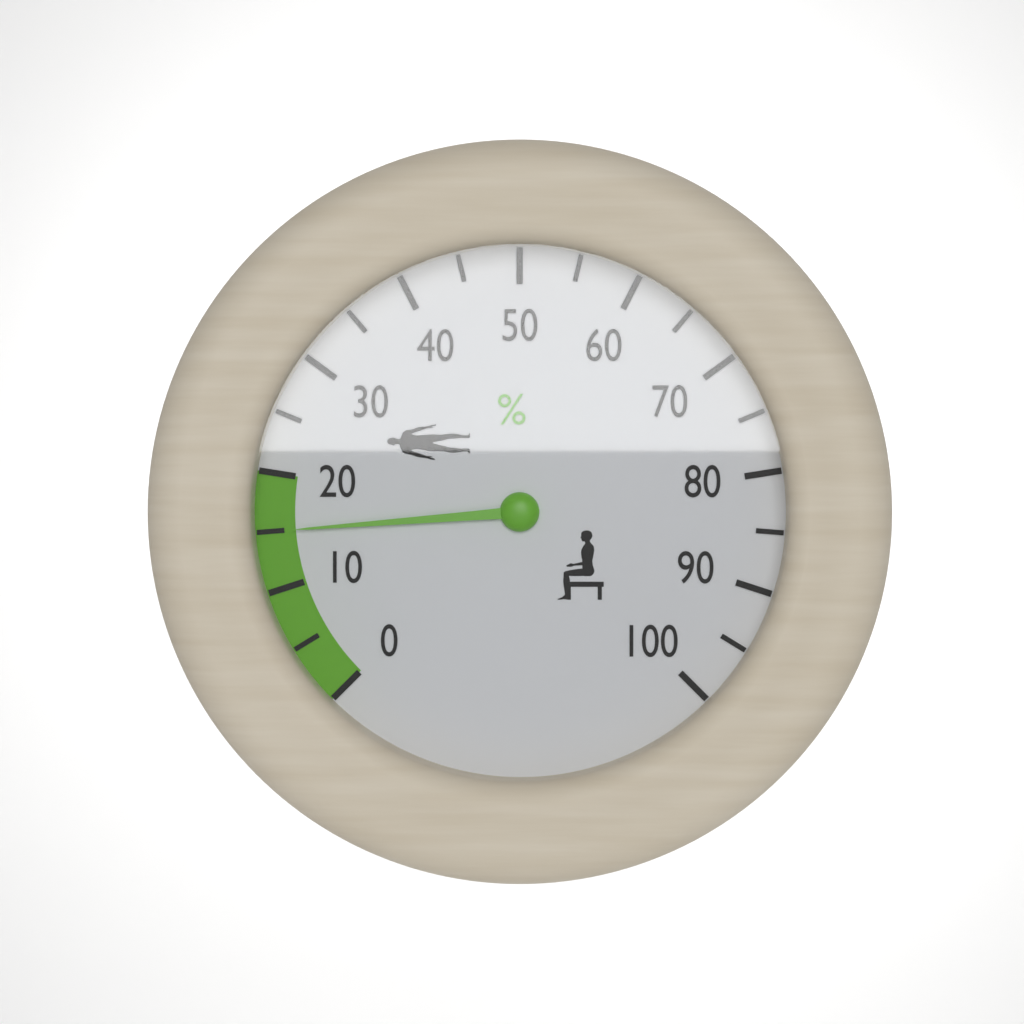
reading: 15 %
